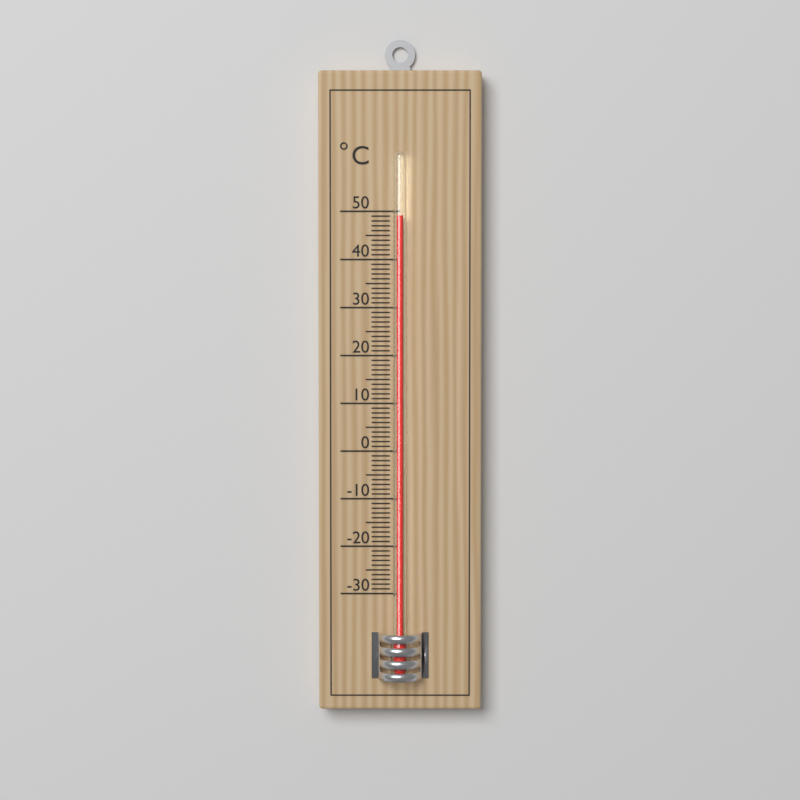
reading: 49 °C
